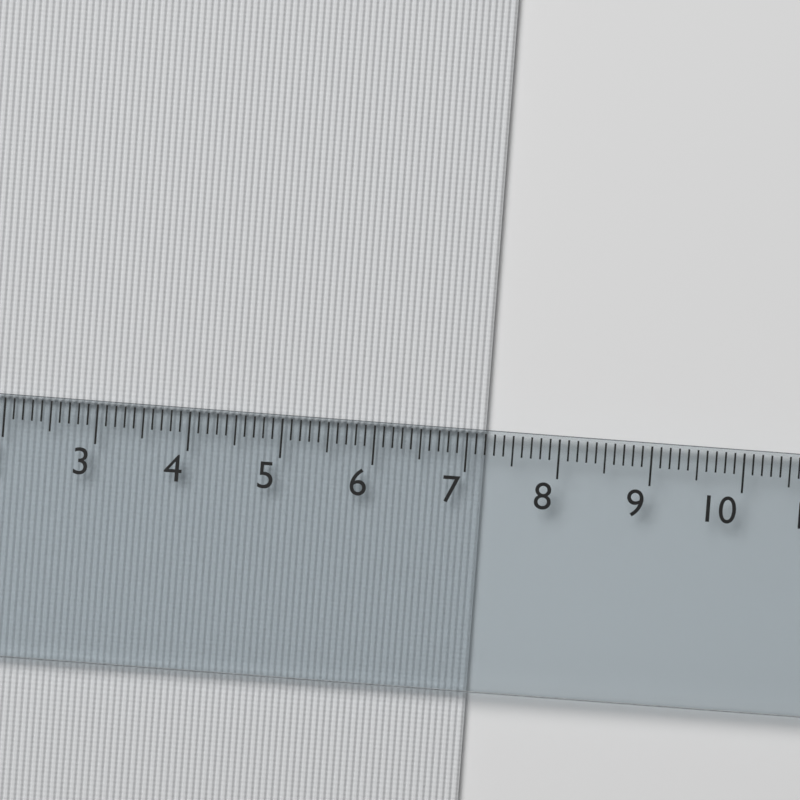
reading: 7.2 cm
